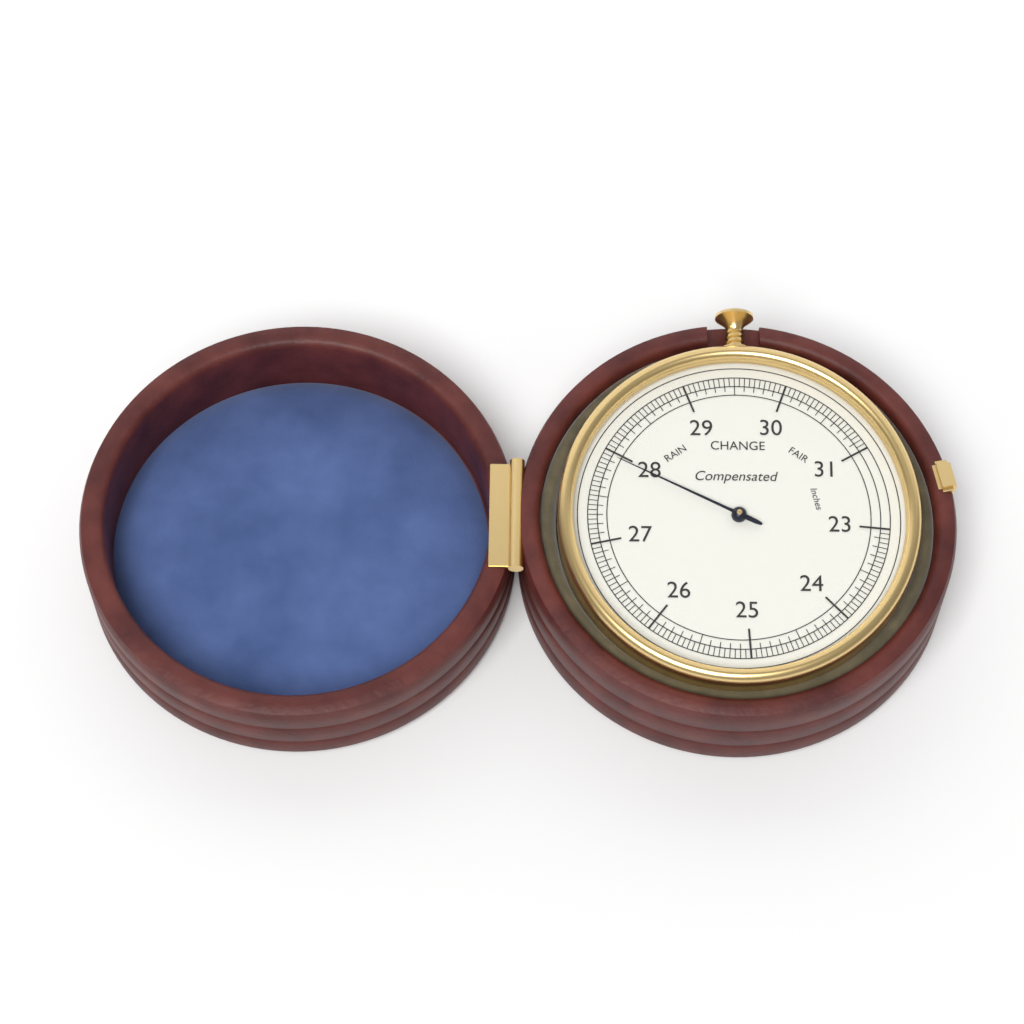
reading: 27.95 inches
